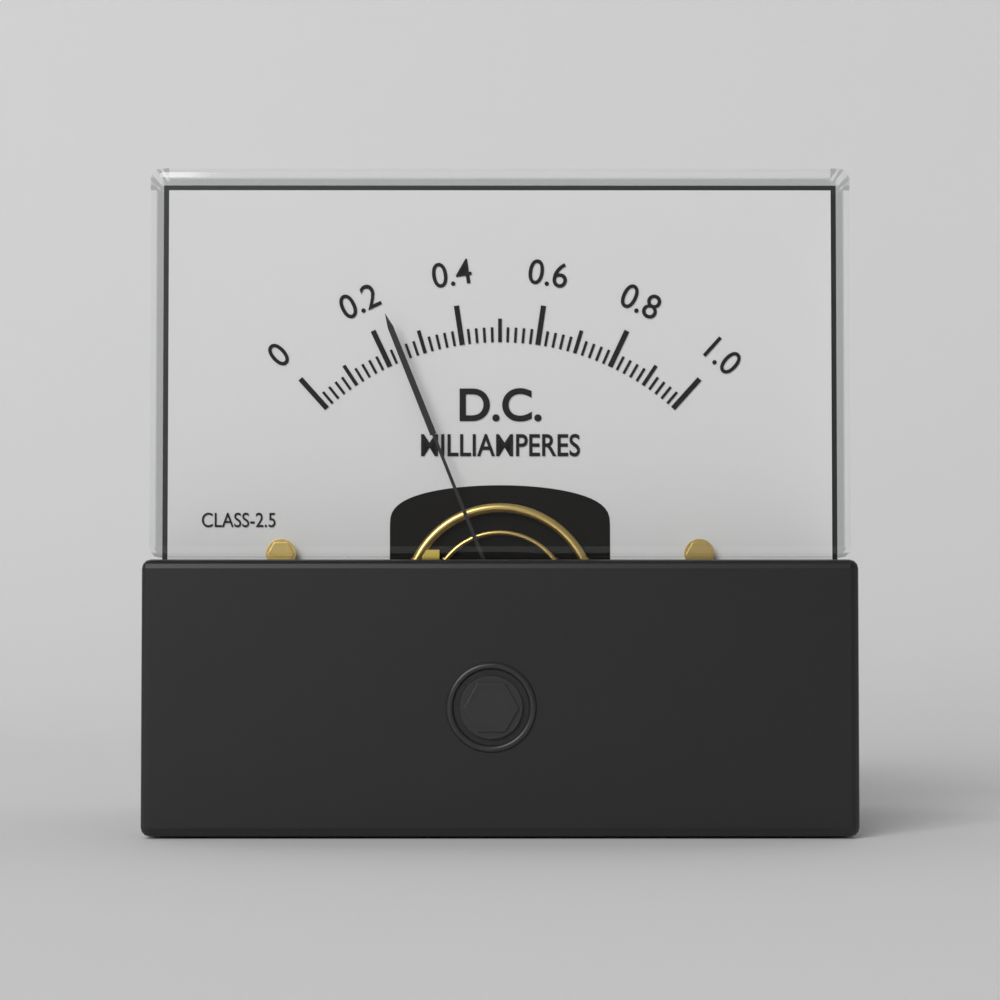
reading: 0.24 mA
